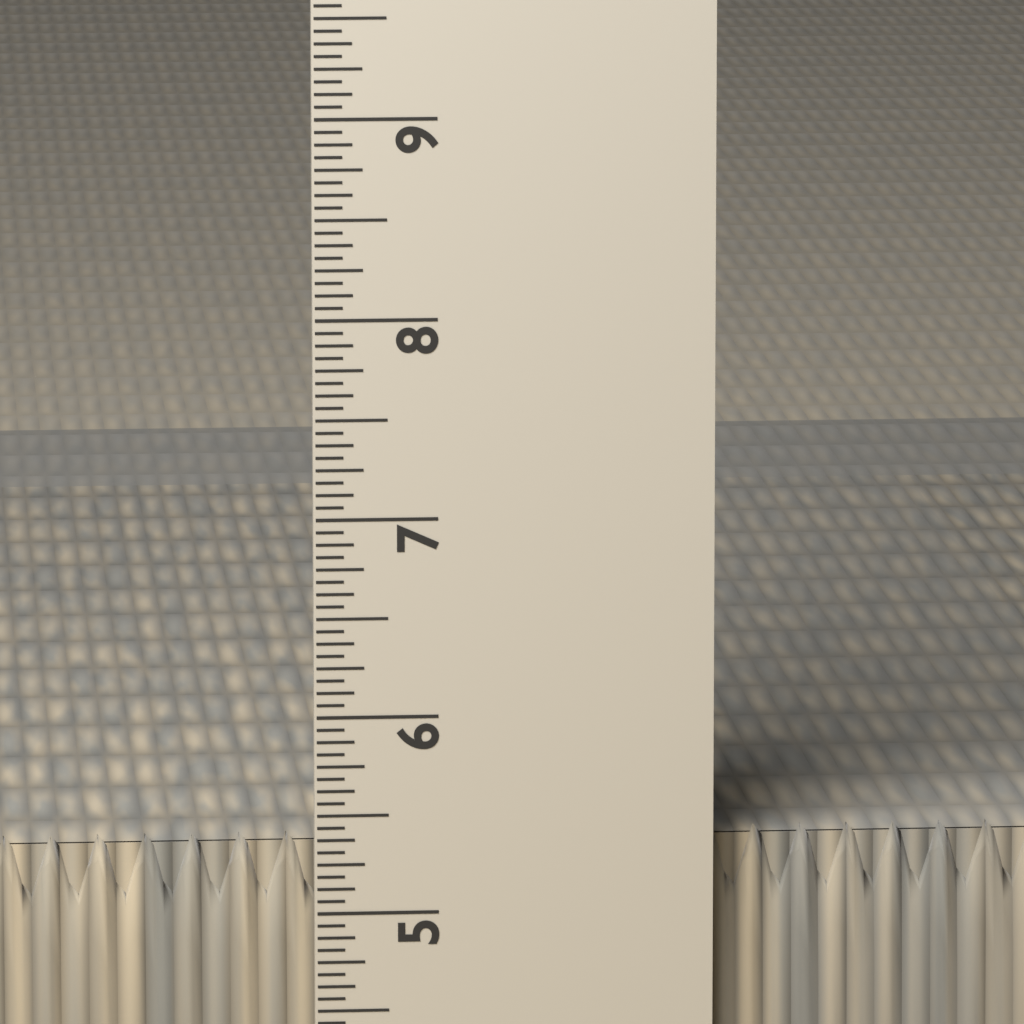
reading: 5.3750 in
